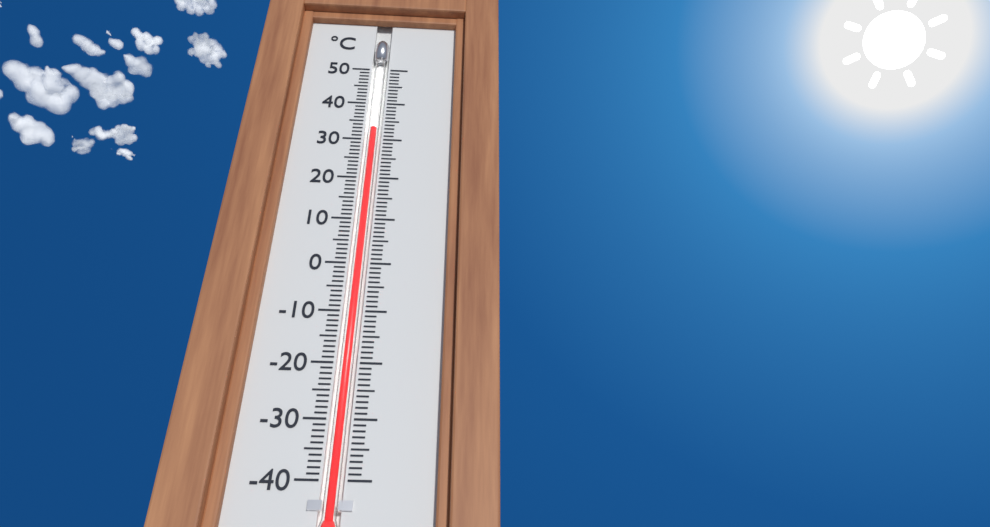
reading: 33 °C
